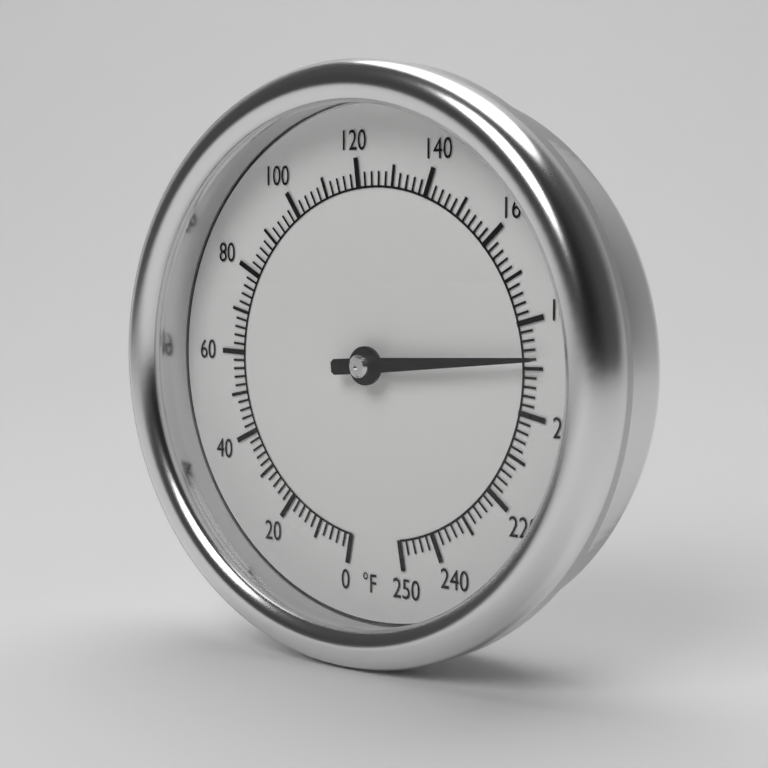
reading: 188 °F
